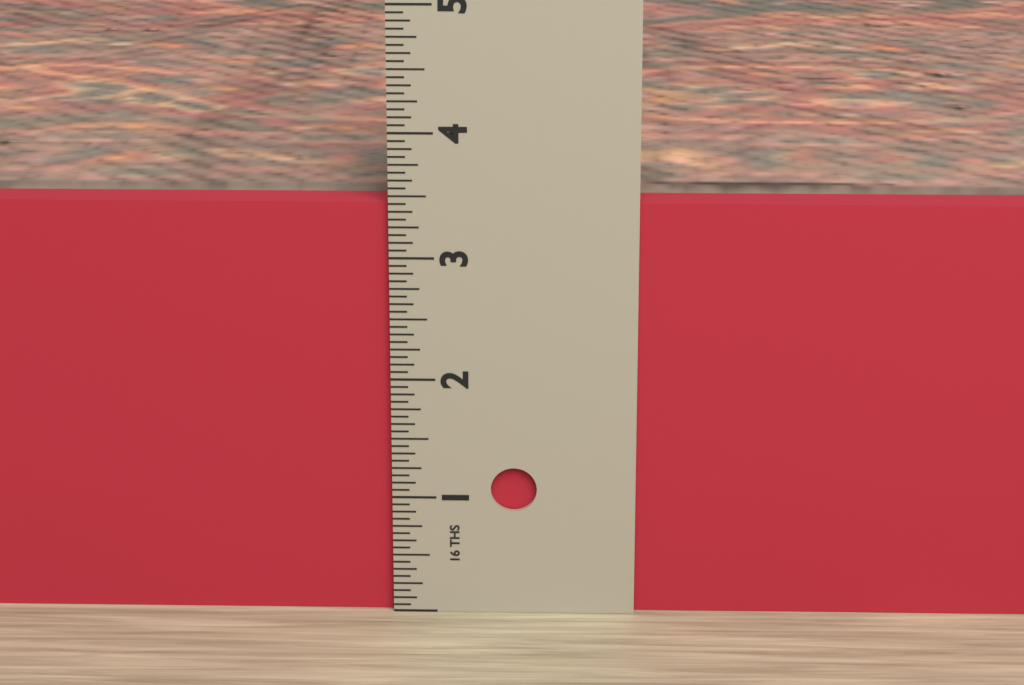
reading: 3.4375 in
